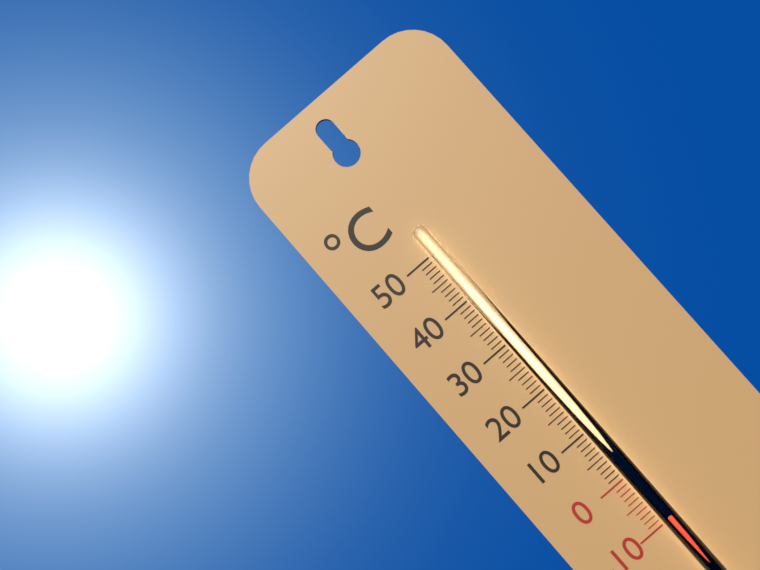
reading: -9 °C
